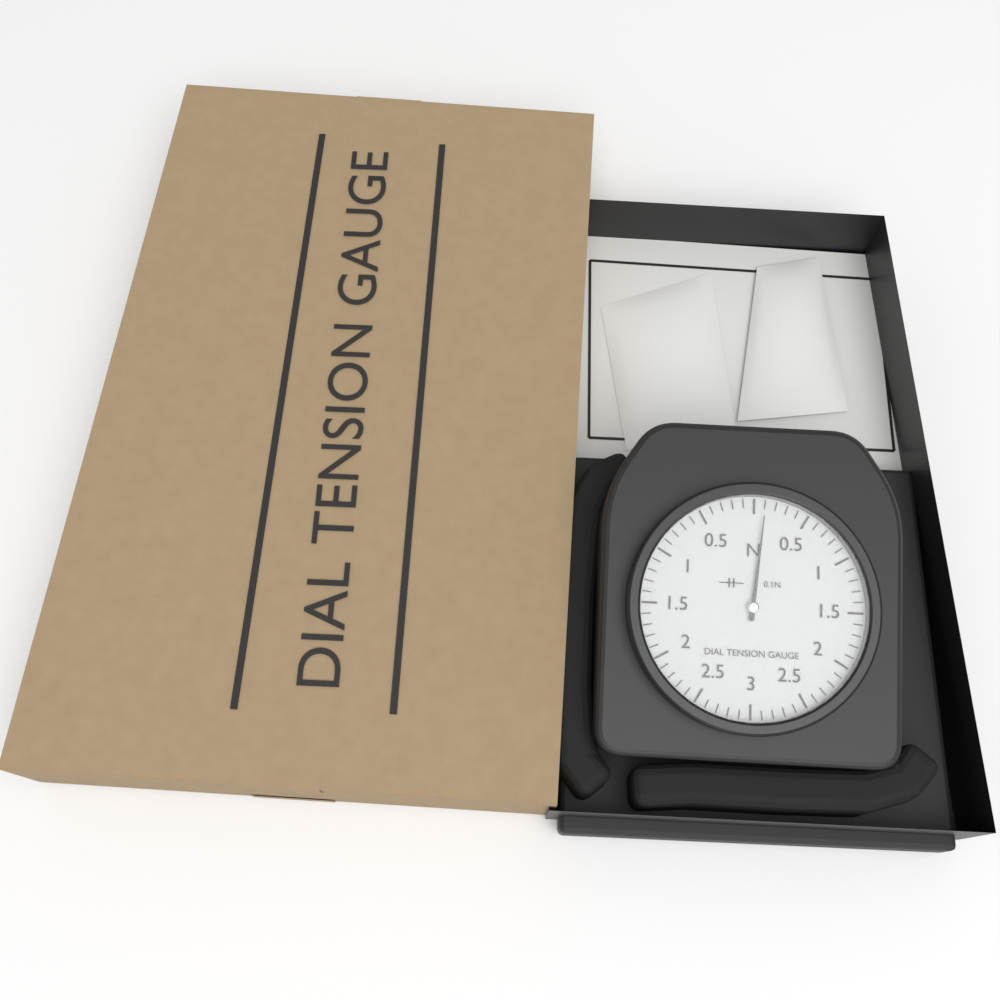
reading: 0.1 N
